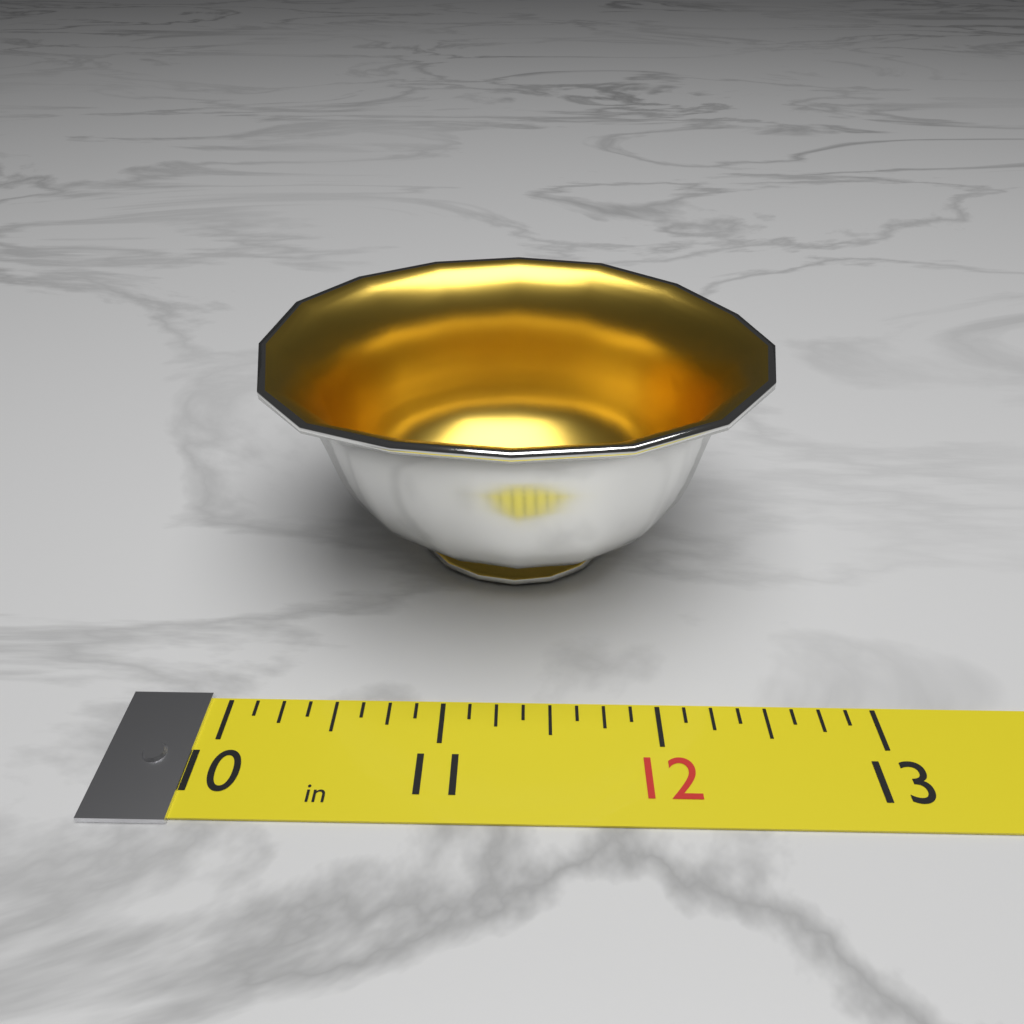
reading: 12.625 in
